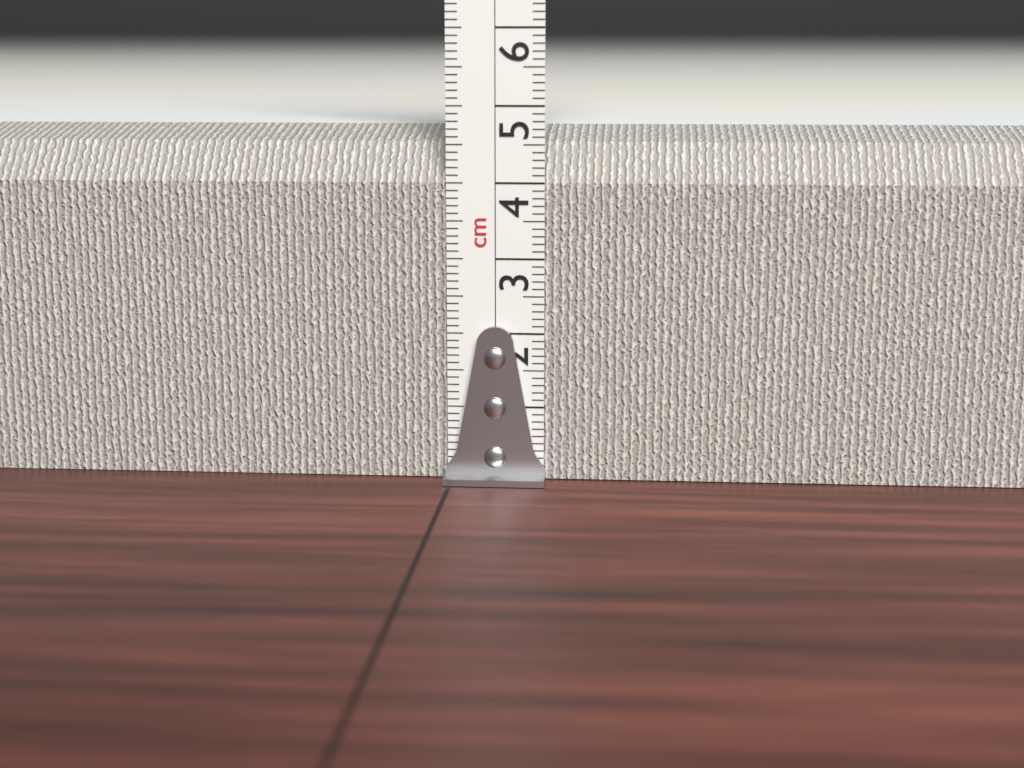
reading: 4.7 cm
